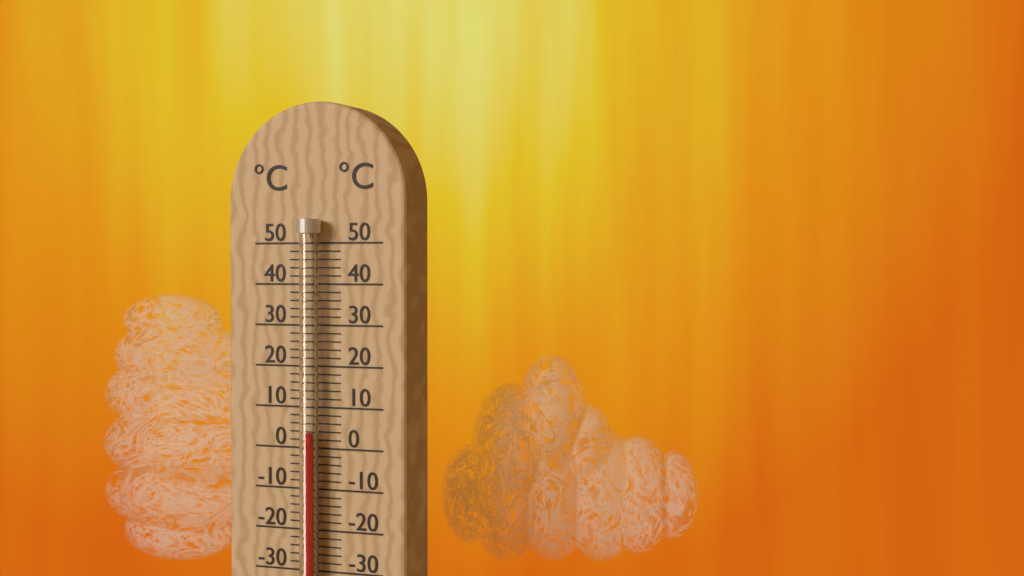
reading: 4 °C
